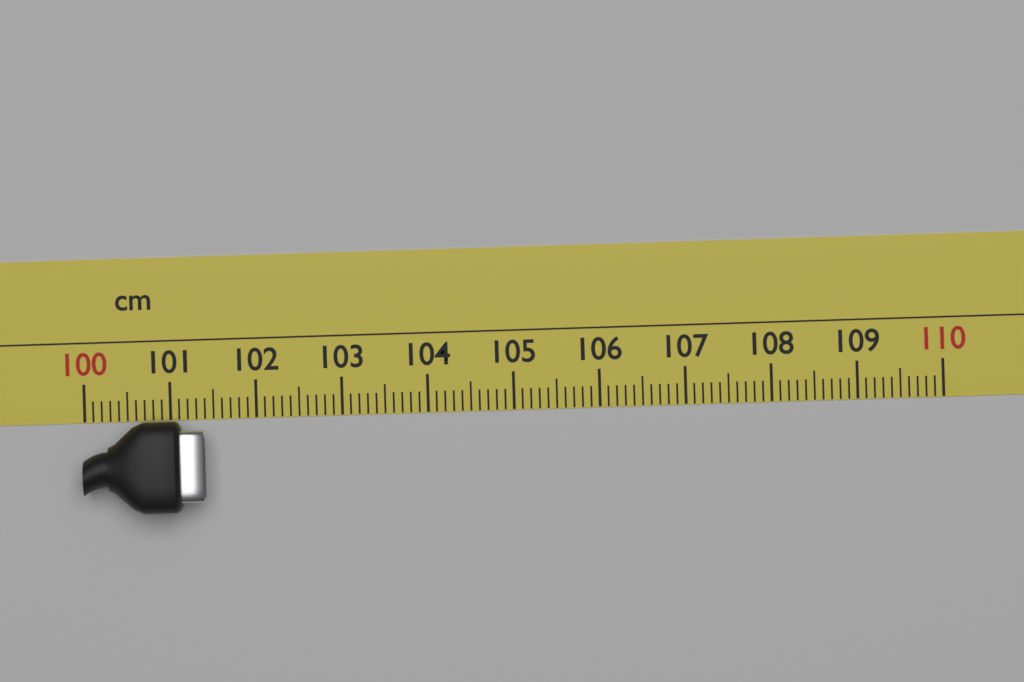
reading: 101.4 cm
